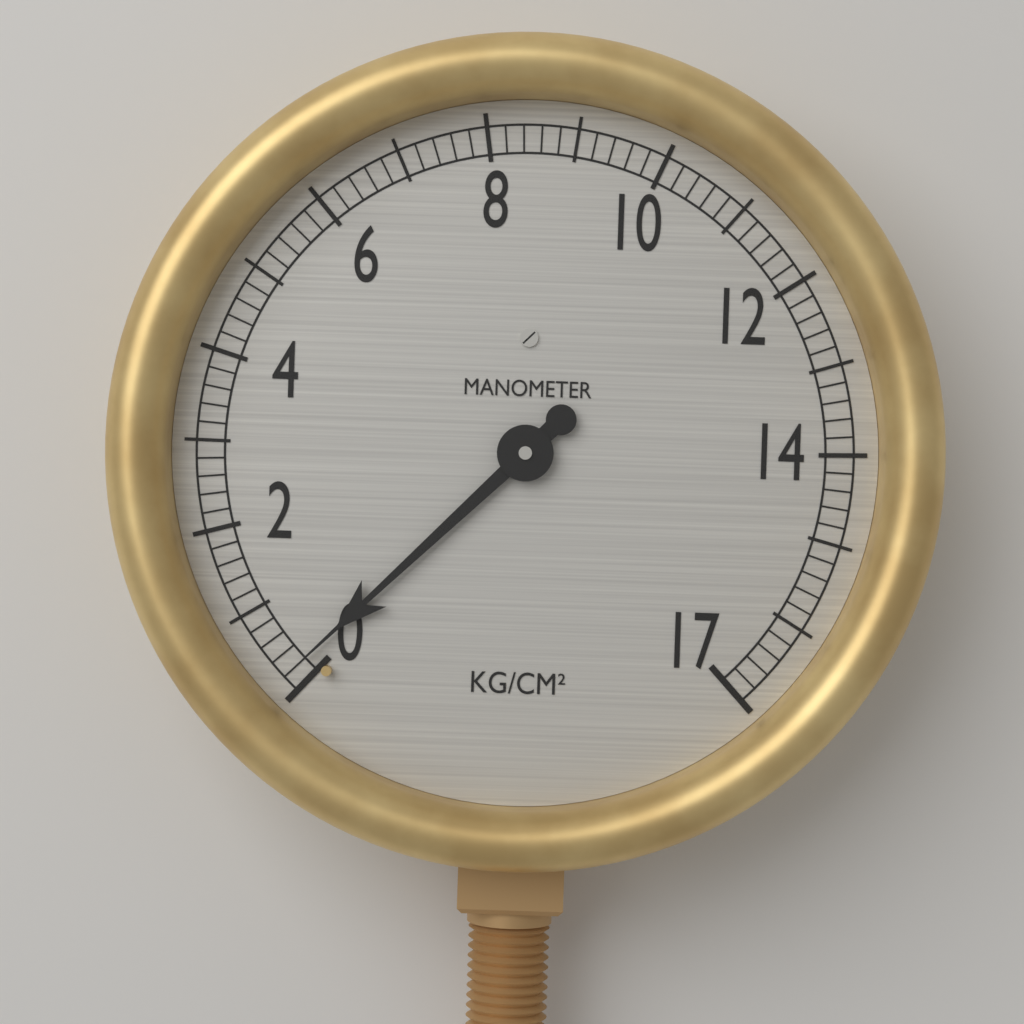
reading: 0.2 kg/cm²
